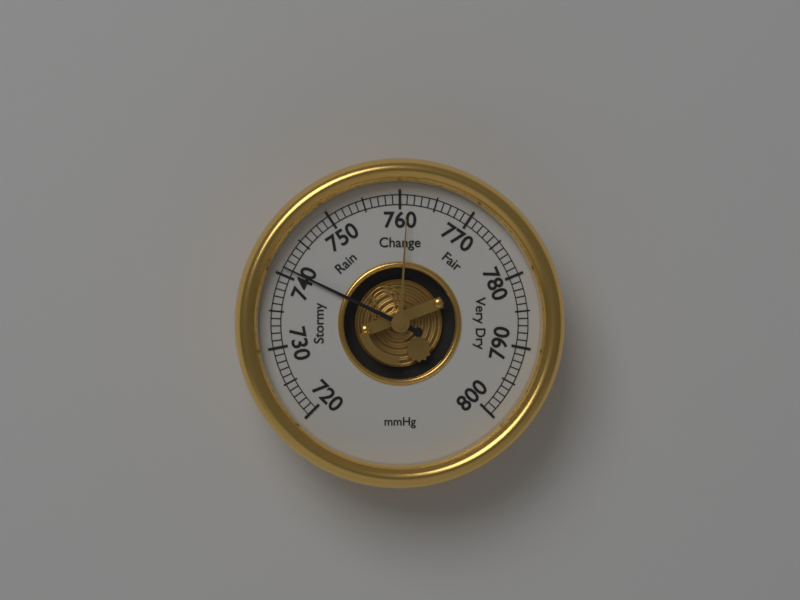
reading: 741 mmHg
